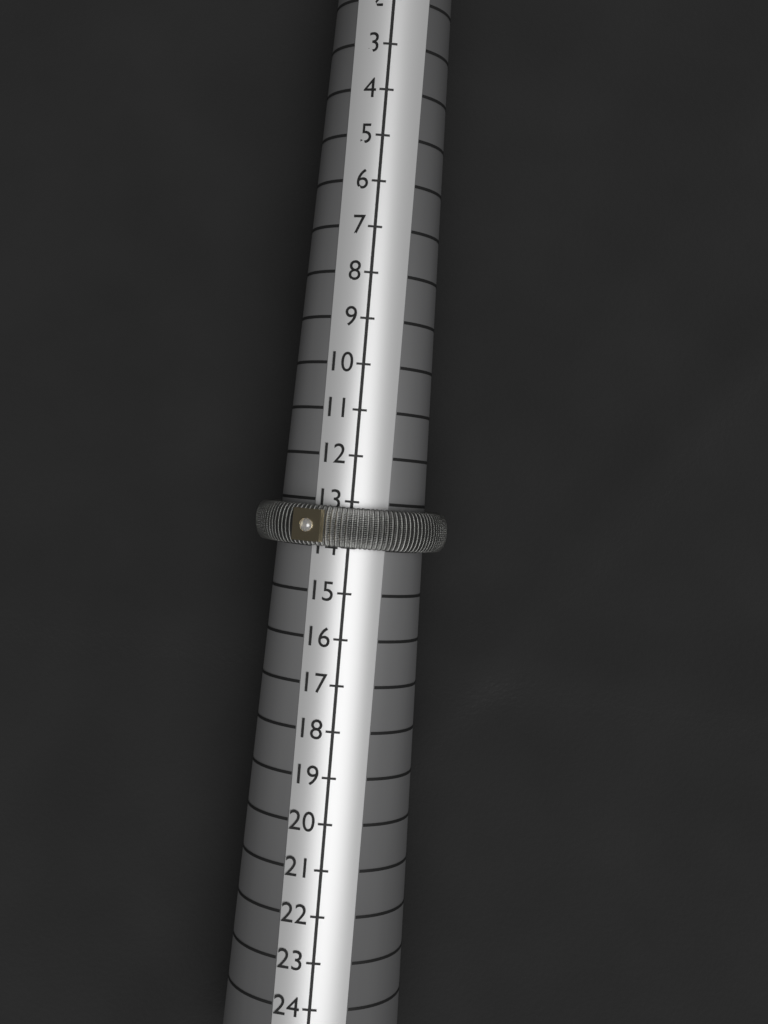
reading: 14 (no unit)
